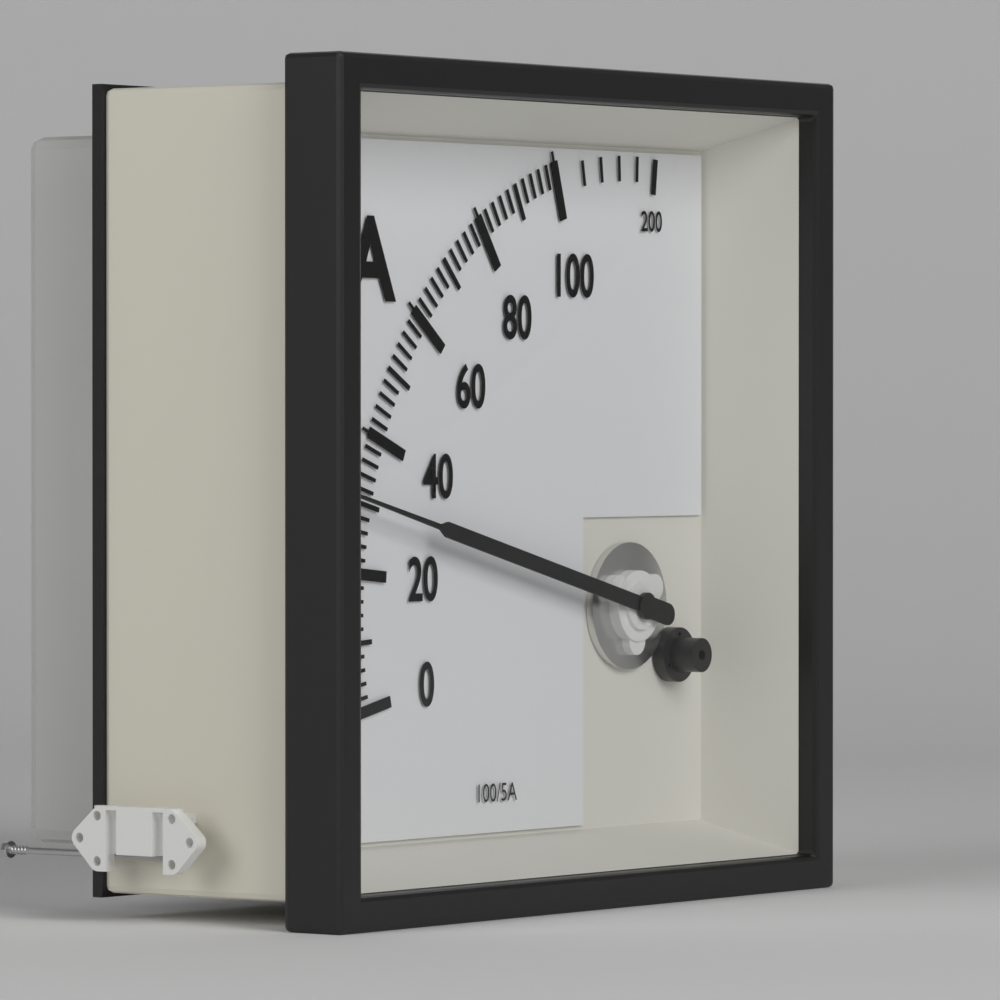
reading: 30 A
